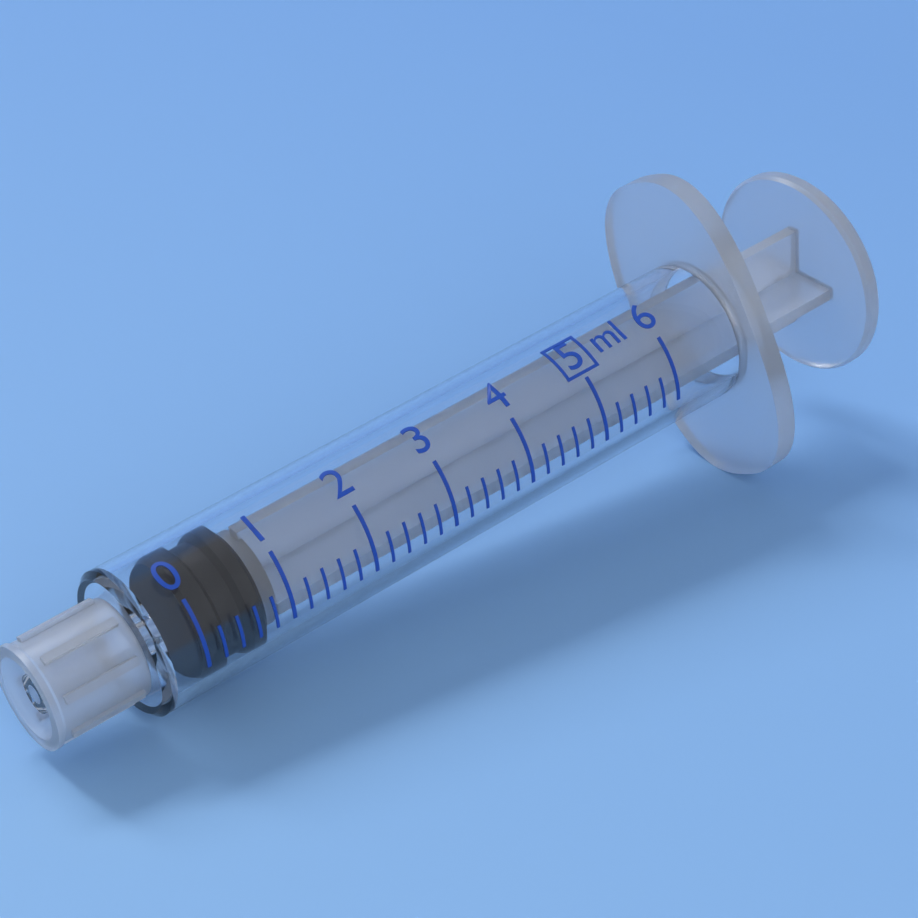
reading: 0.0 ml
